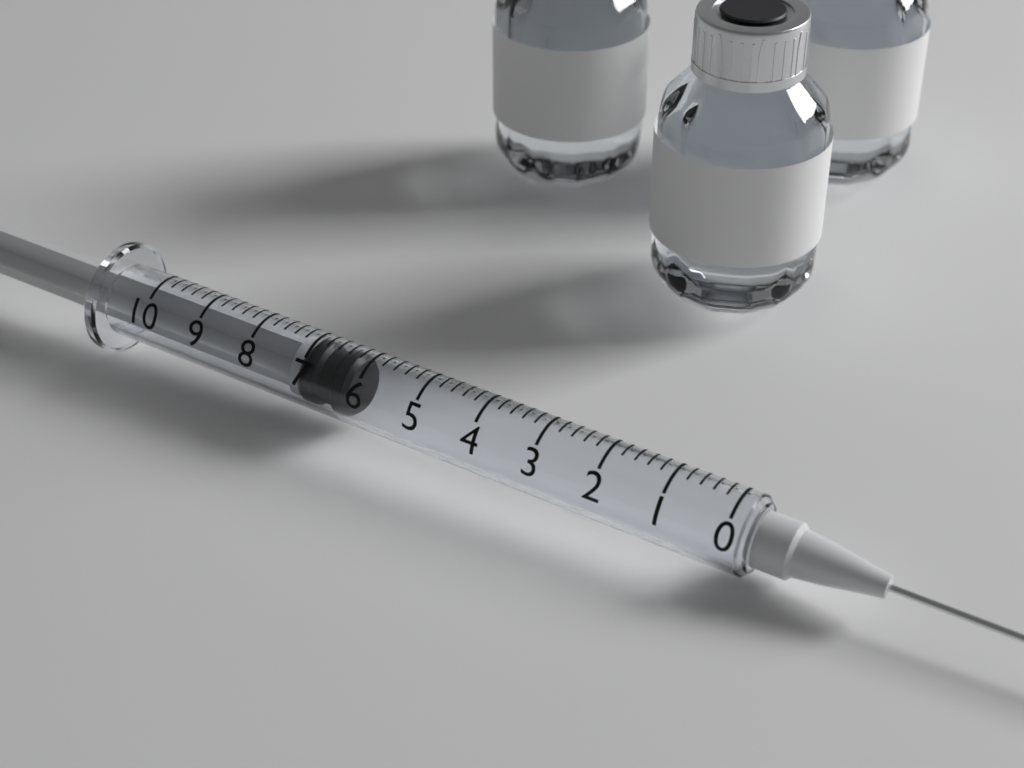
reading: 6.2 (no unit)
